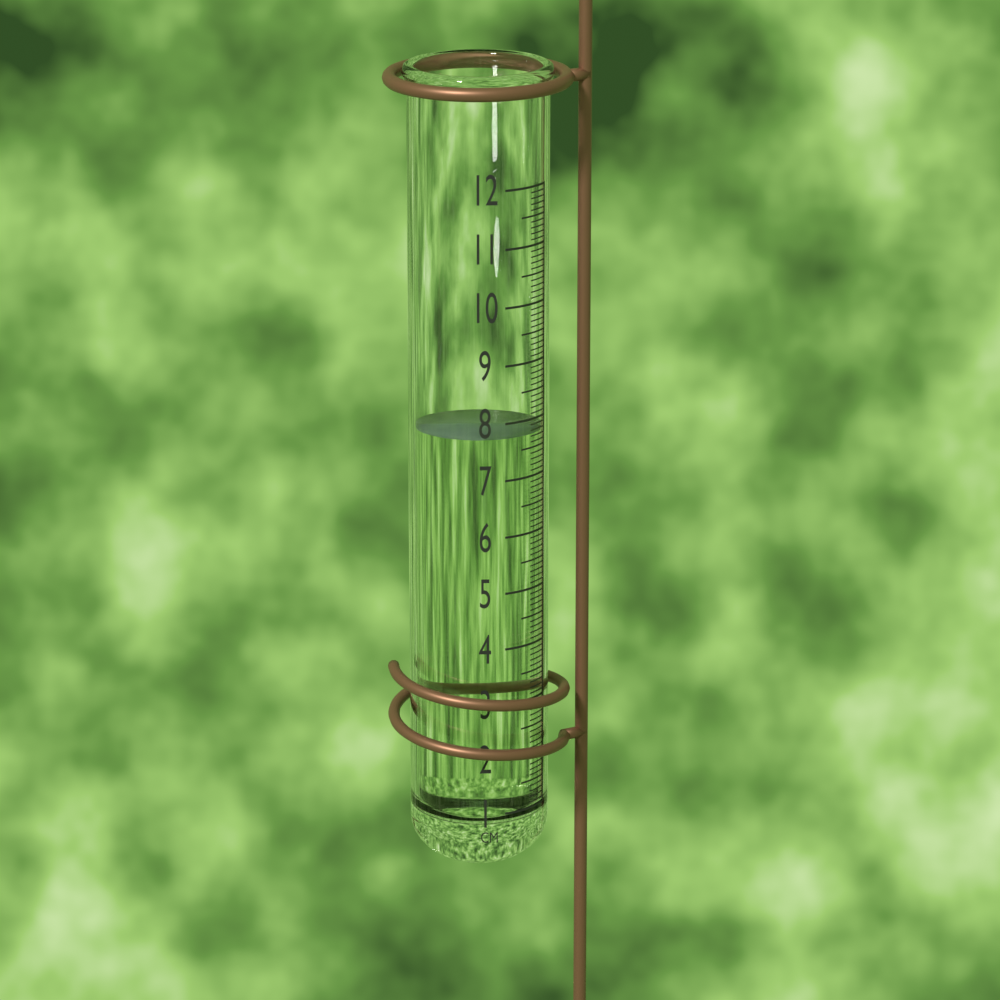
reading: 7.8 cm
